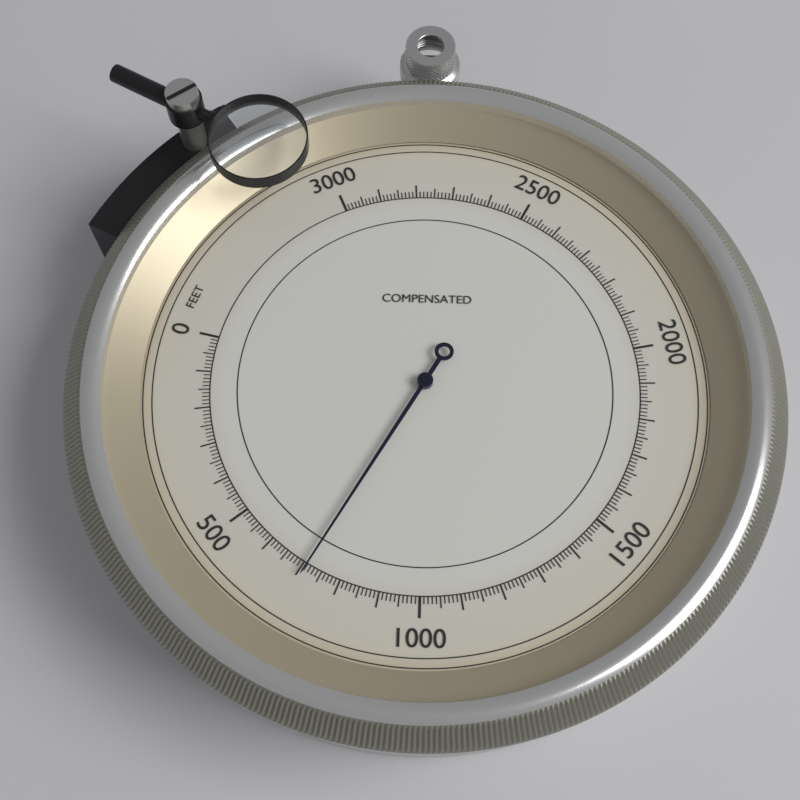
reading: 710 feet
